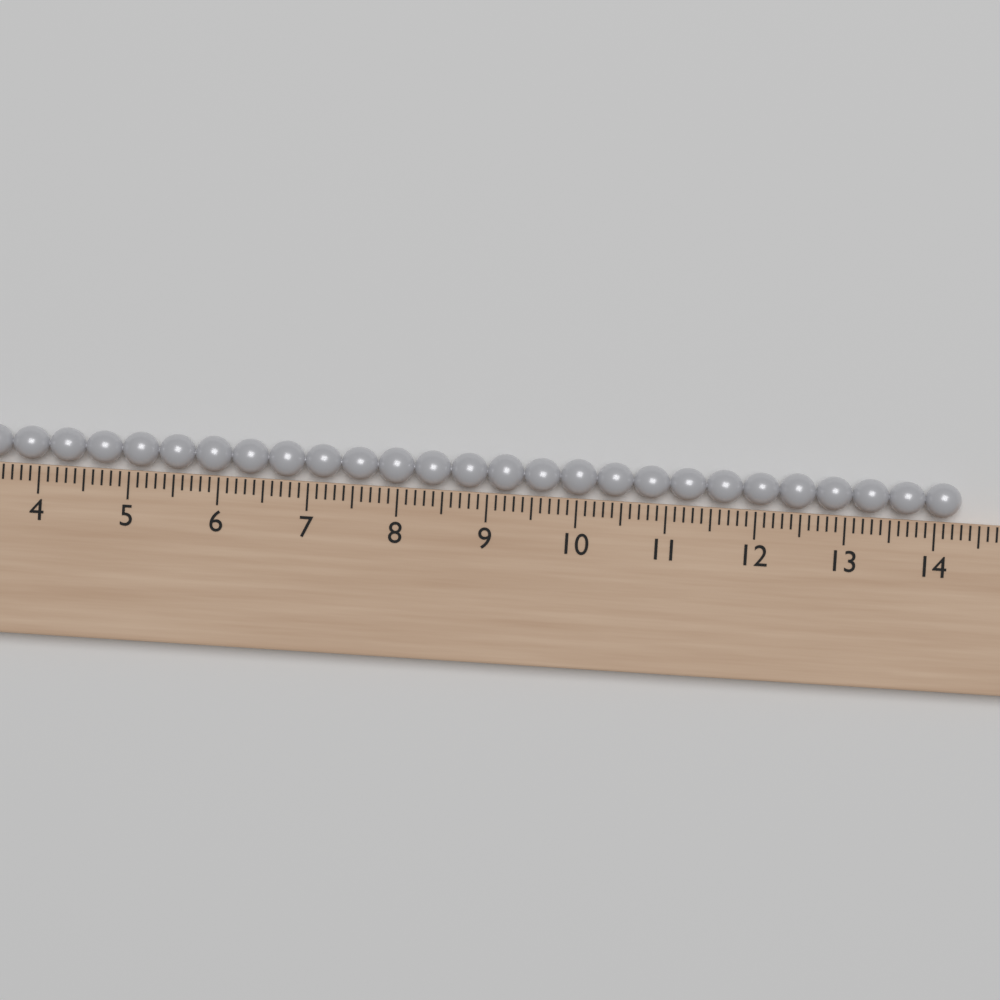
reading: 14.3 (no unit)
